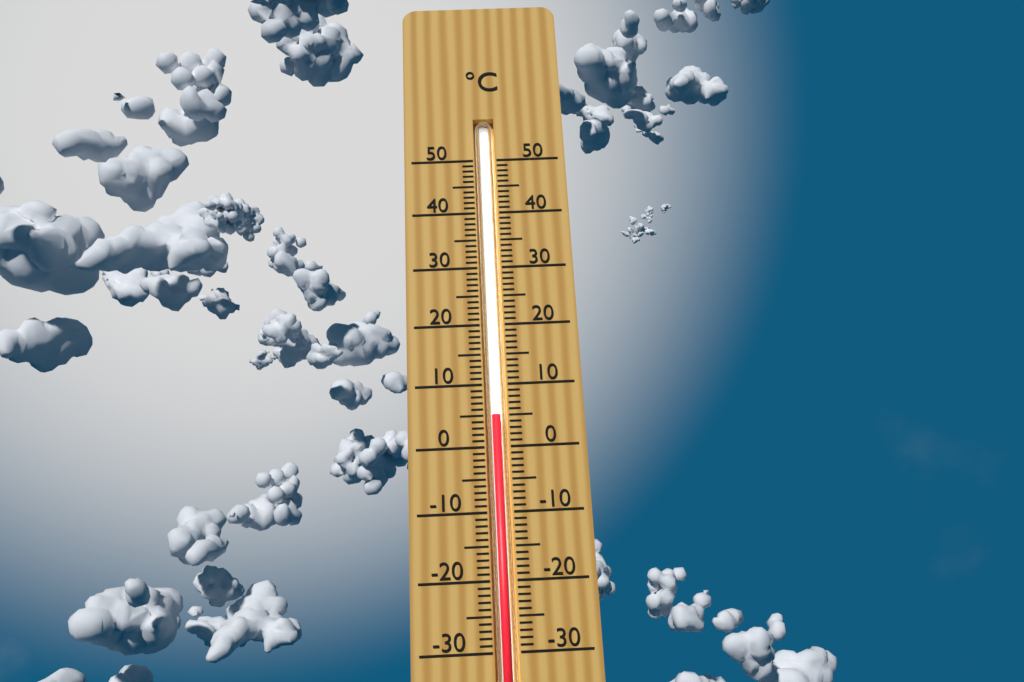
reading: 5 °C
